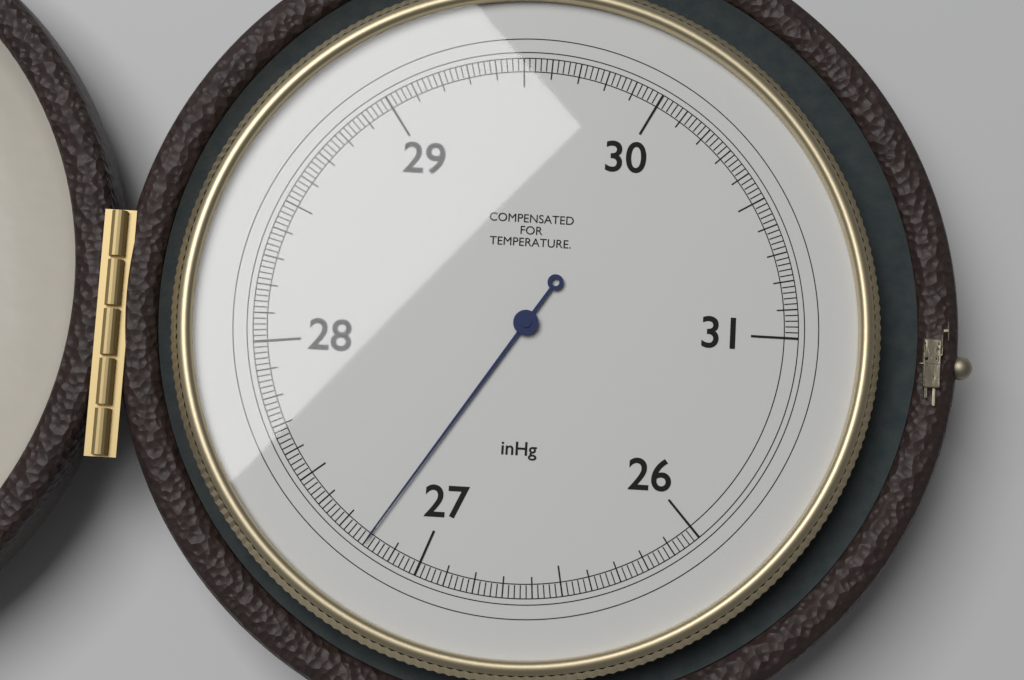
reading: 27.20 inHg
